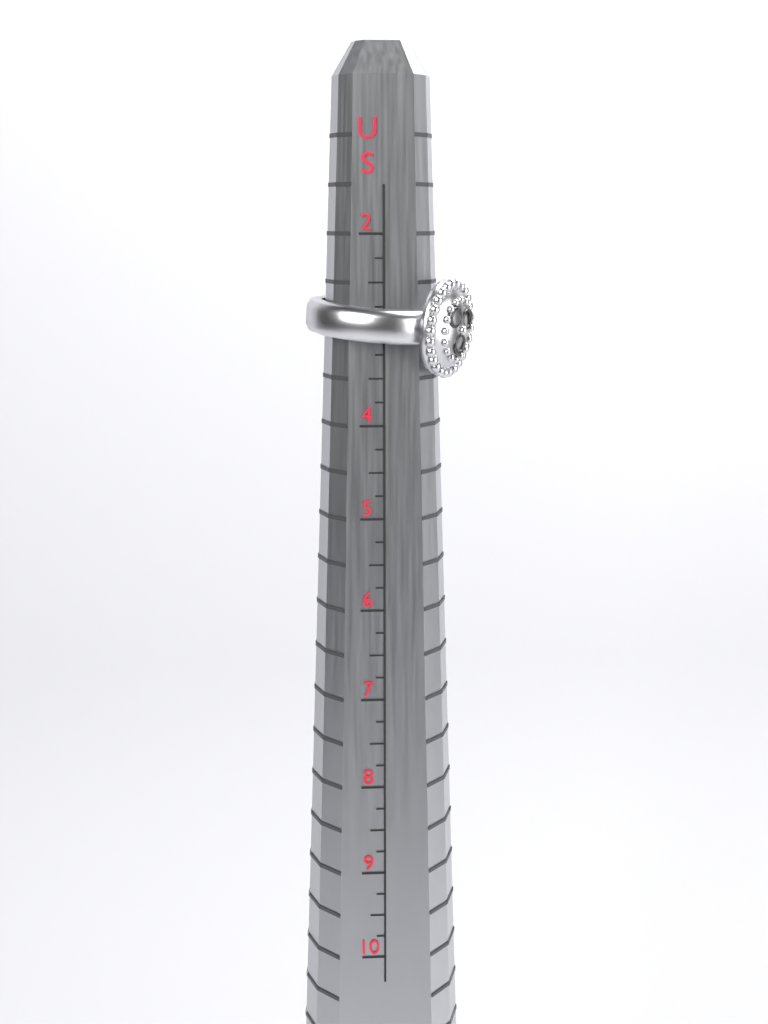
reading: 3.50 US
